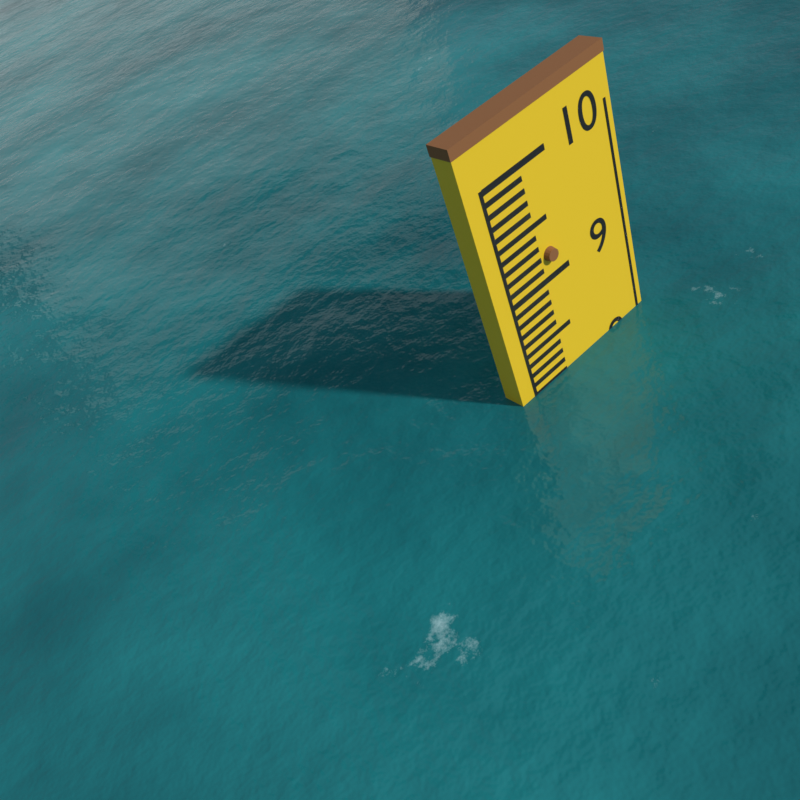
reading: 8.1 (no unit)
